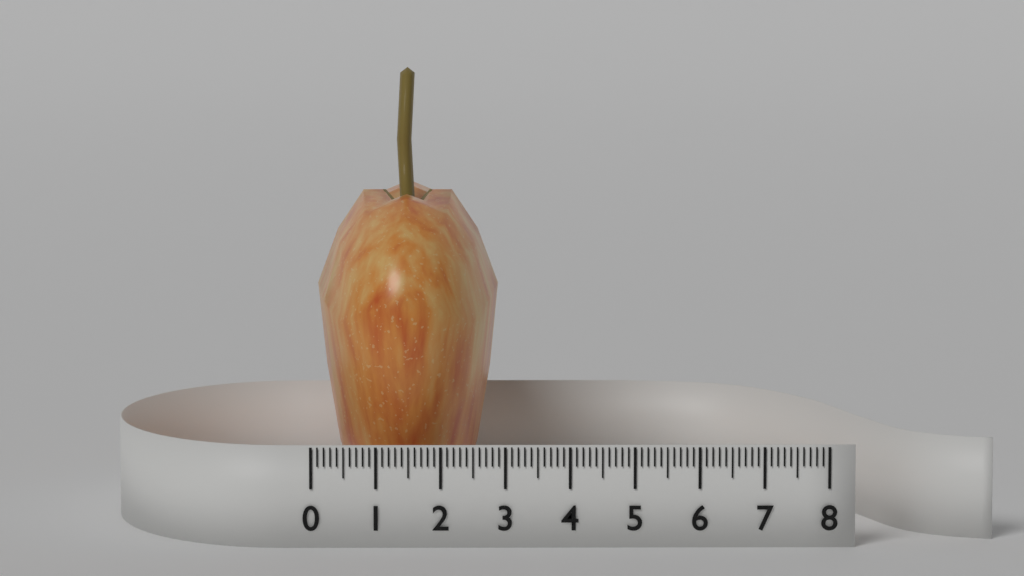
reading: 2.9 (no unit)
